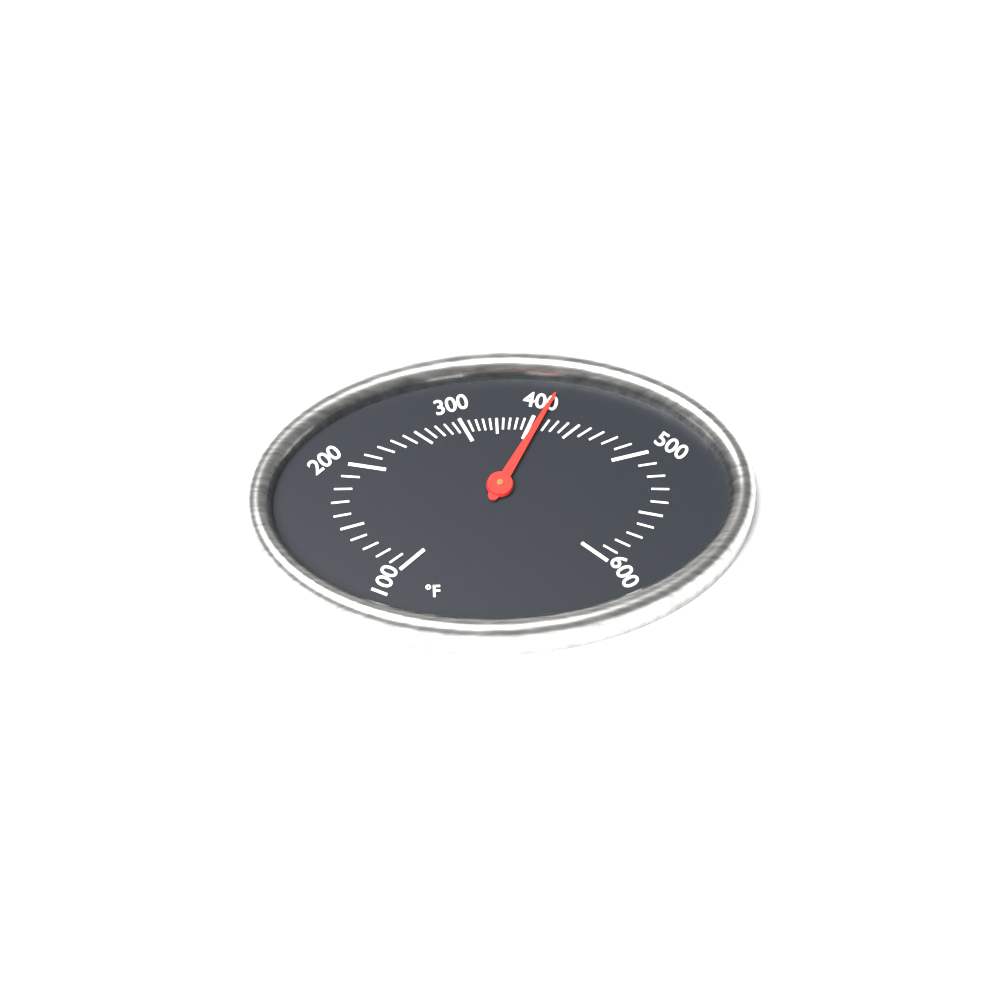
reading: 410 °F
